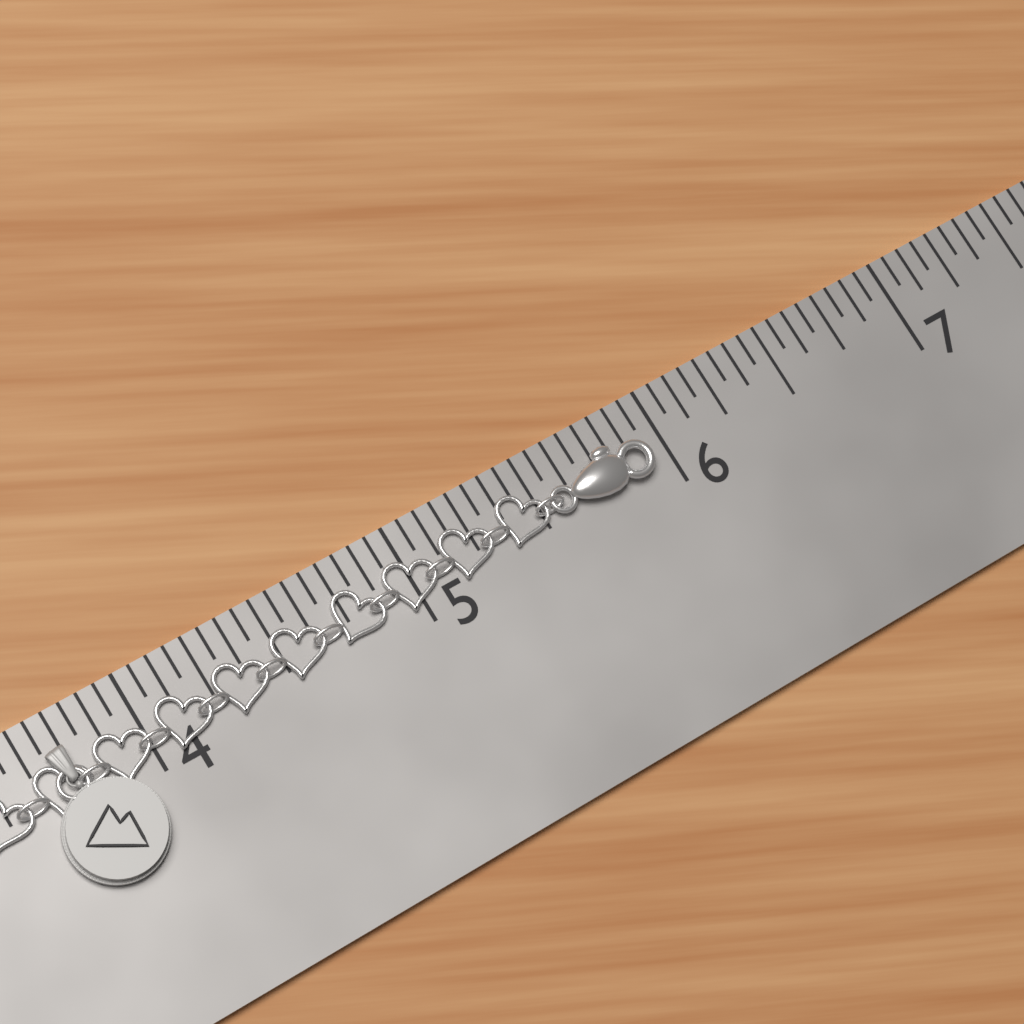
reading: 5.9375 in
